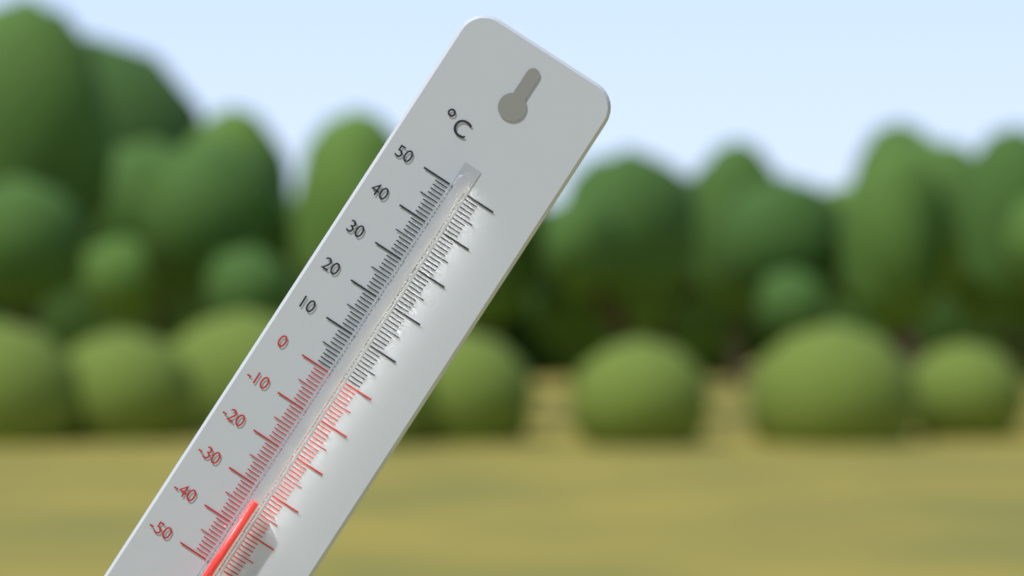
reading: -33 °C
